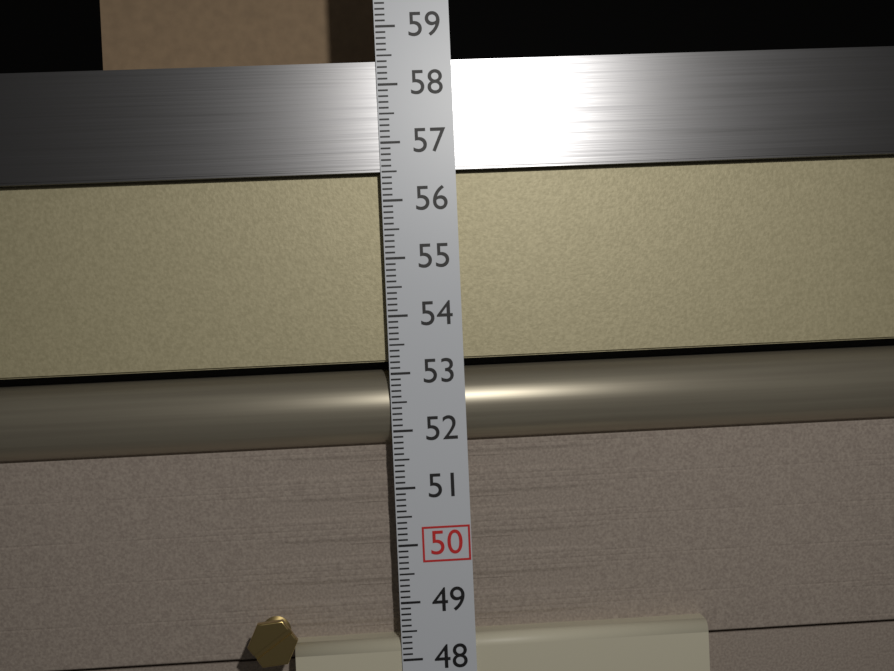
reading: 58.4 (no unit)
